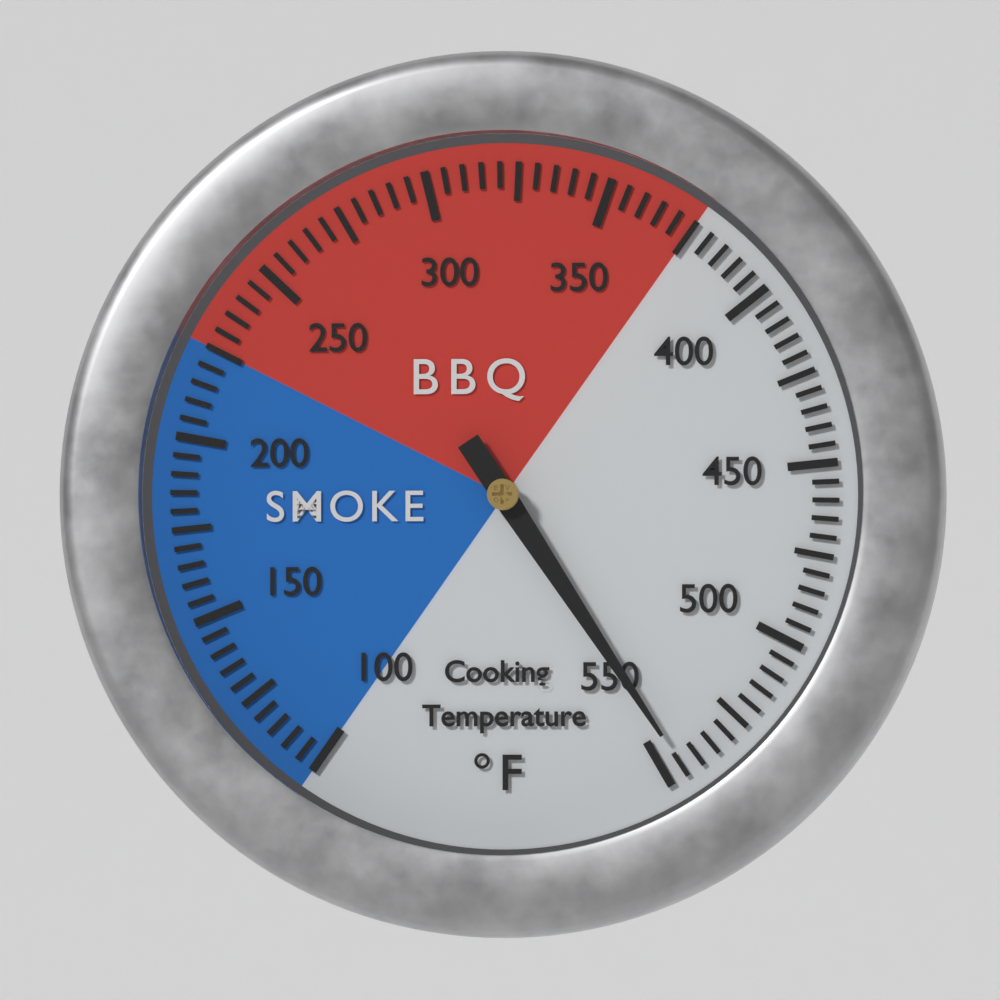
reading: 545 °F
